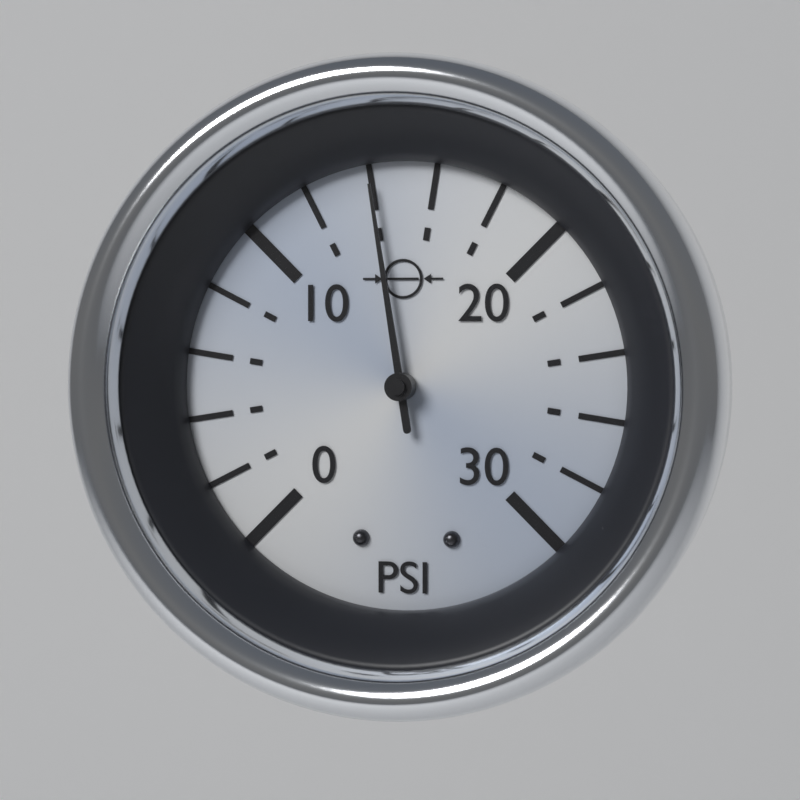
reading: 14 psi
